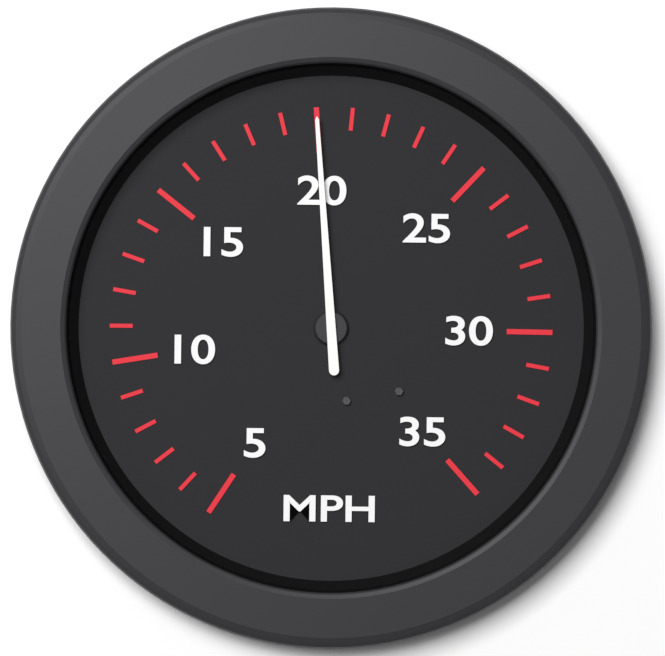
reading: 20 MPH
